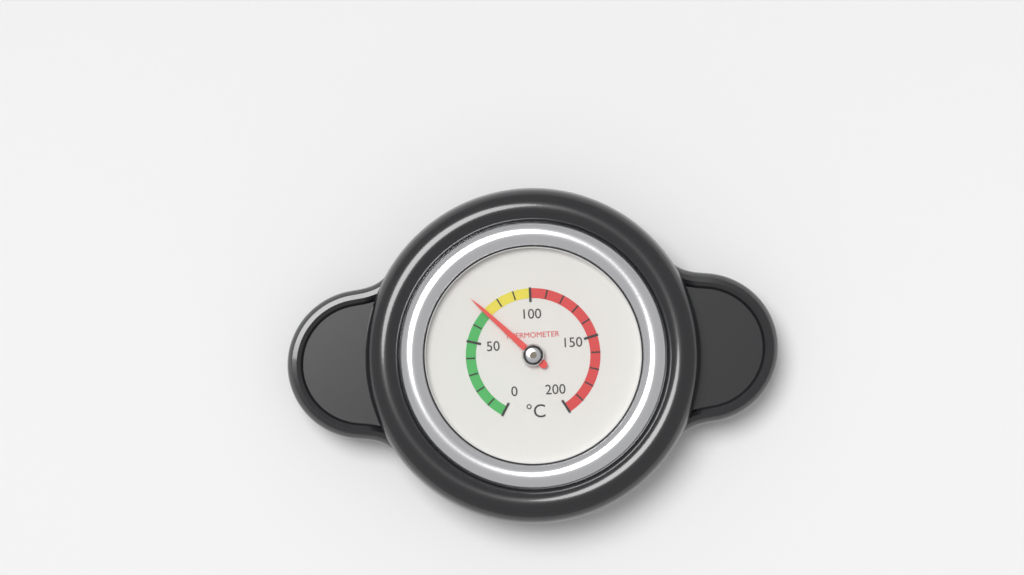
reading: 70 °C
